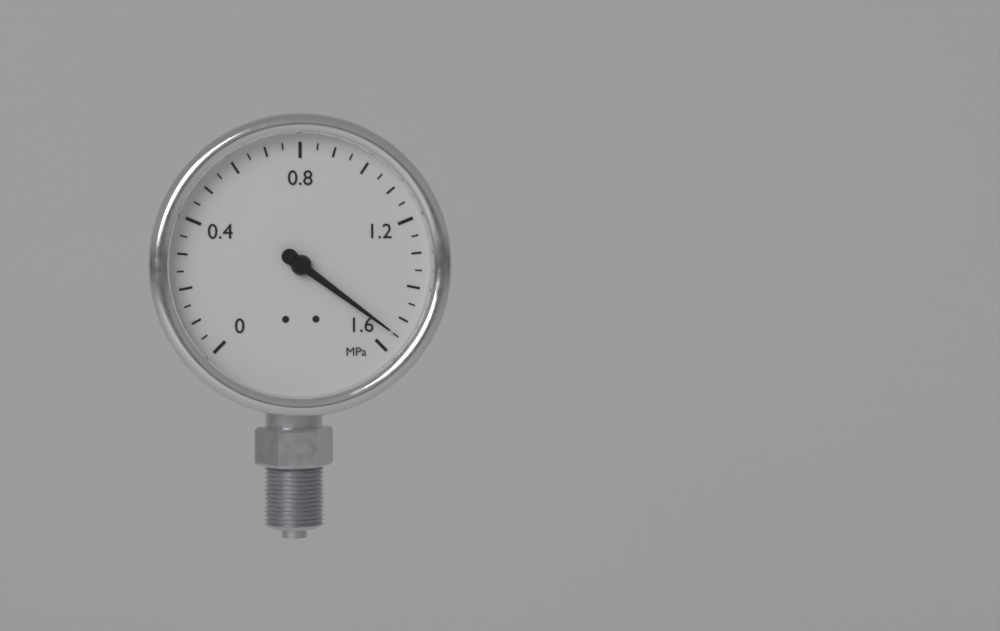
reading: 1.55 MPa
